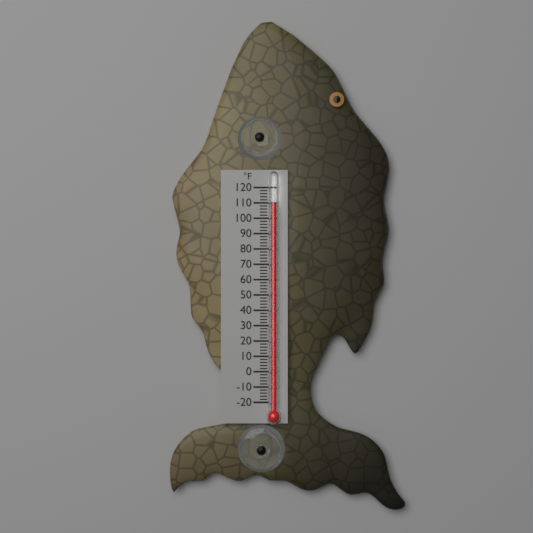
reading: 110 °F
